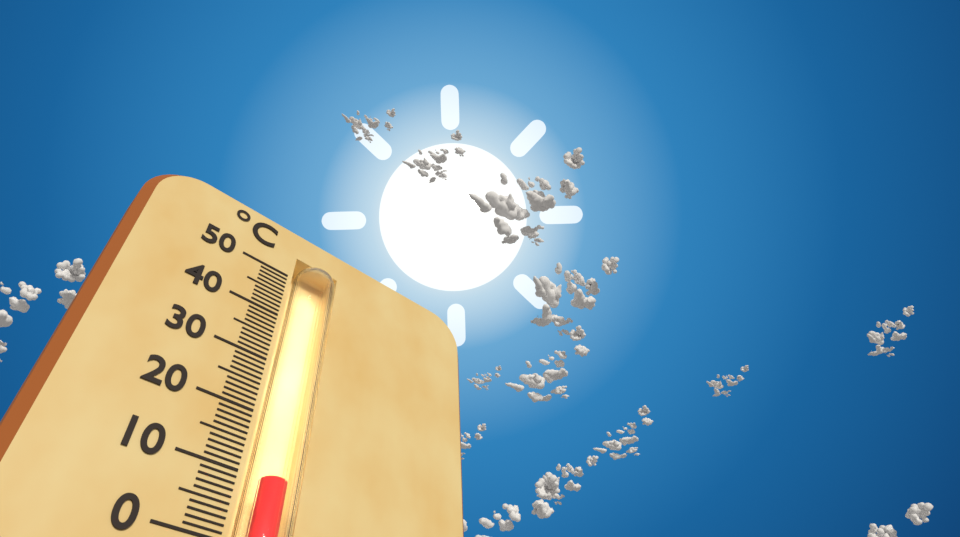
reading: 10 °C
